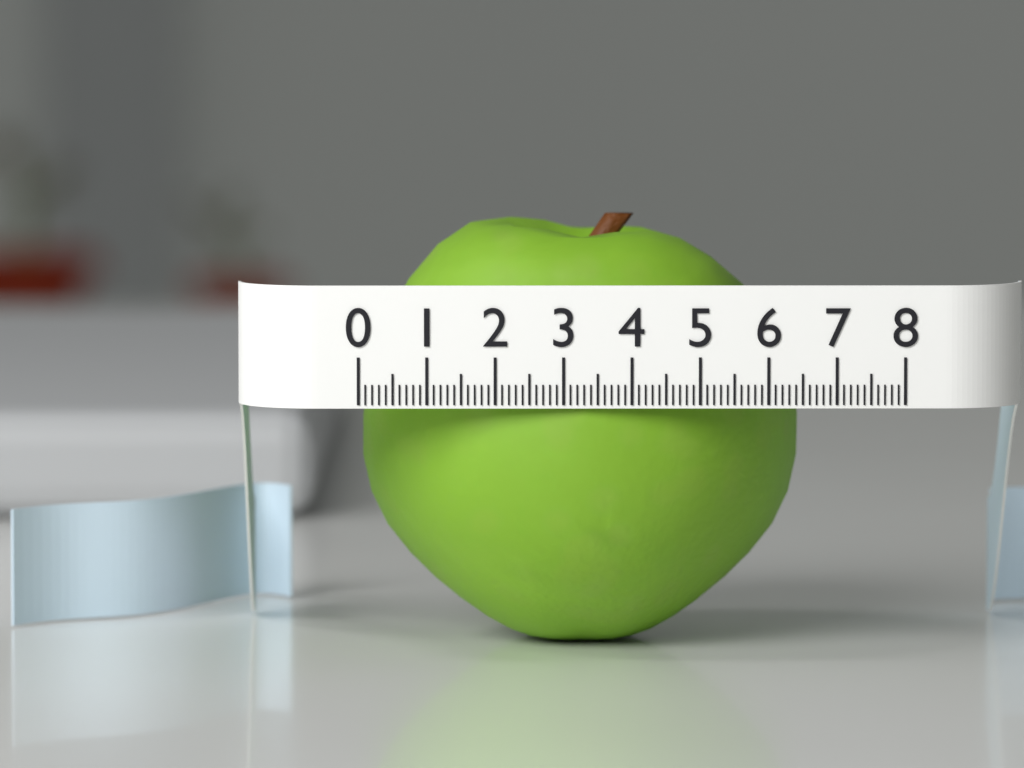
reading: 6.6 (no unit)
